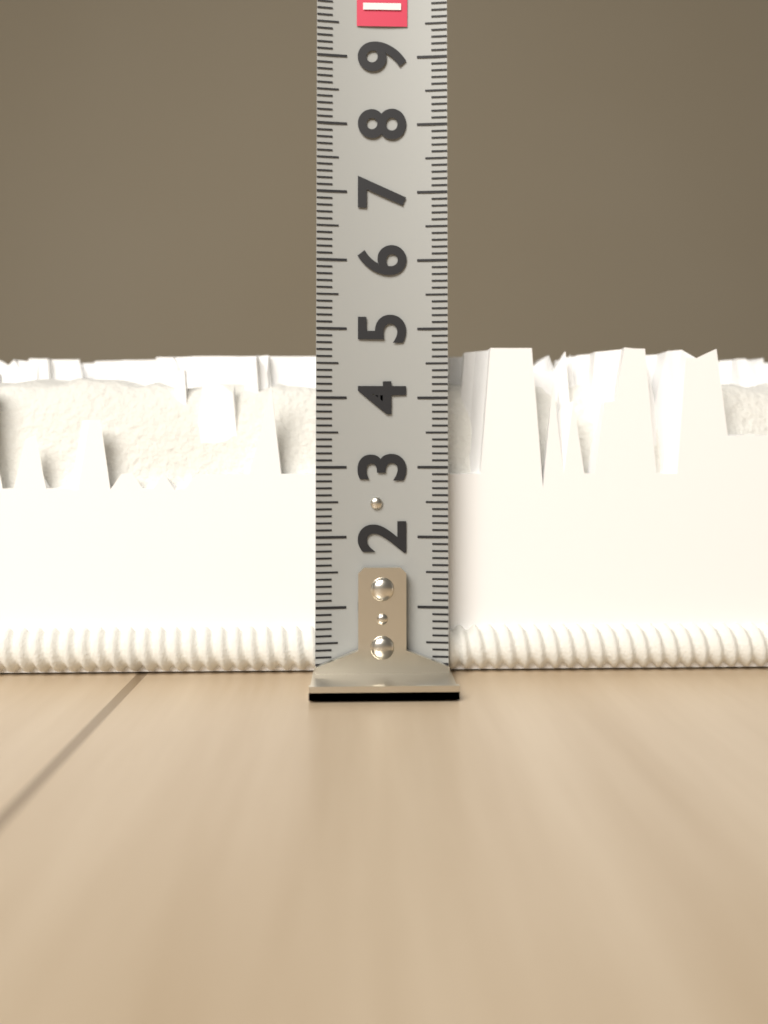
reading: 4.8 (no unit)
